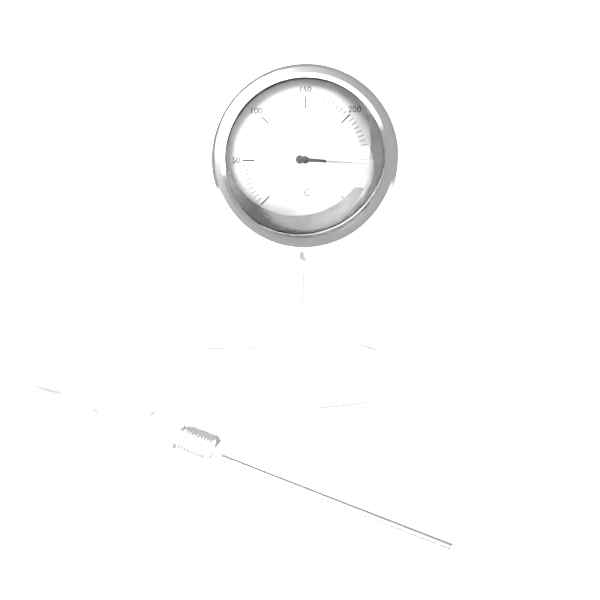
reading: 255 °C
